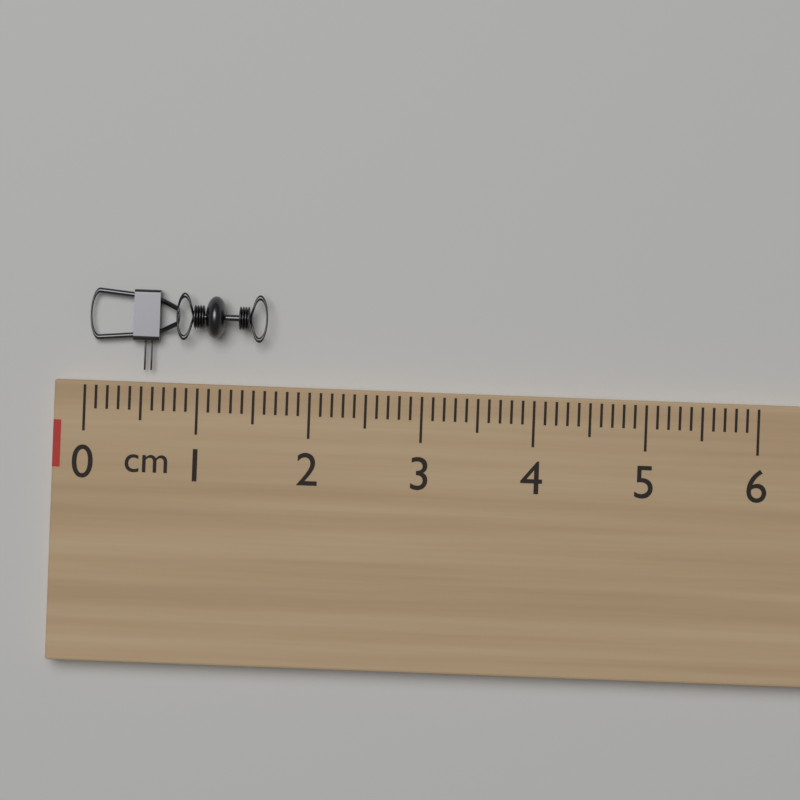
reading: 1.6 cm
